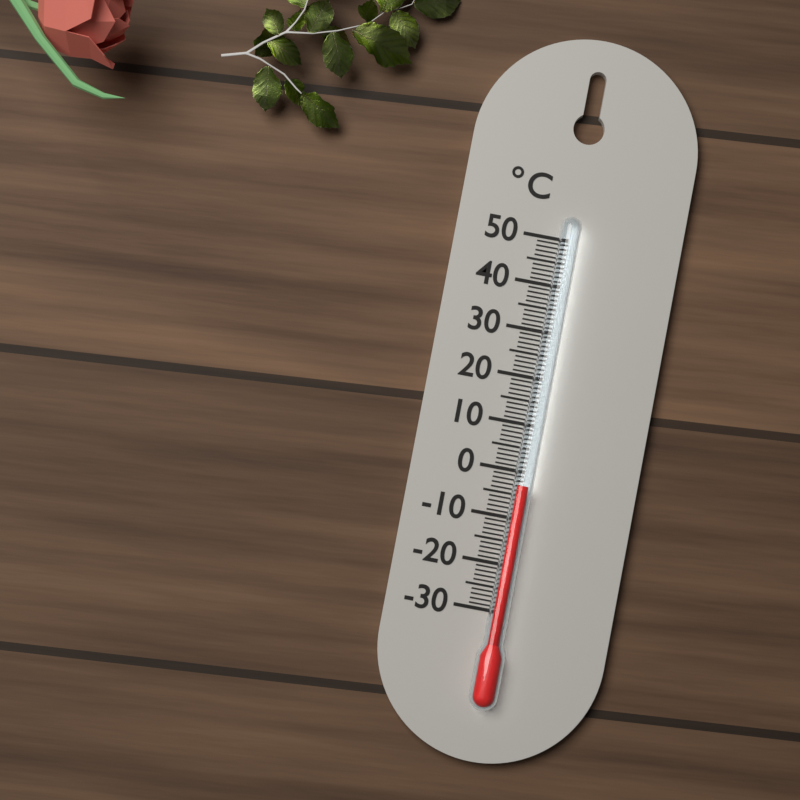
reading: -3 °C
